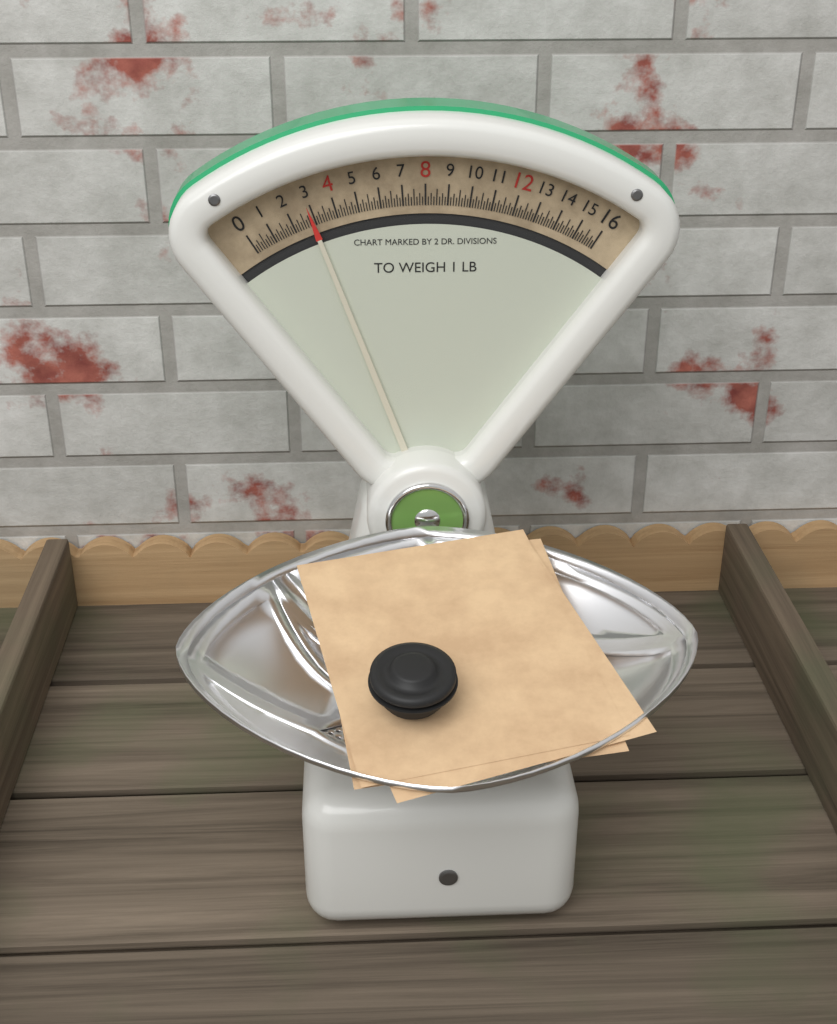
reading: 2.875 oz
